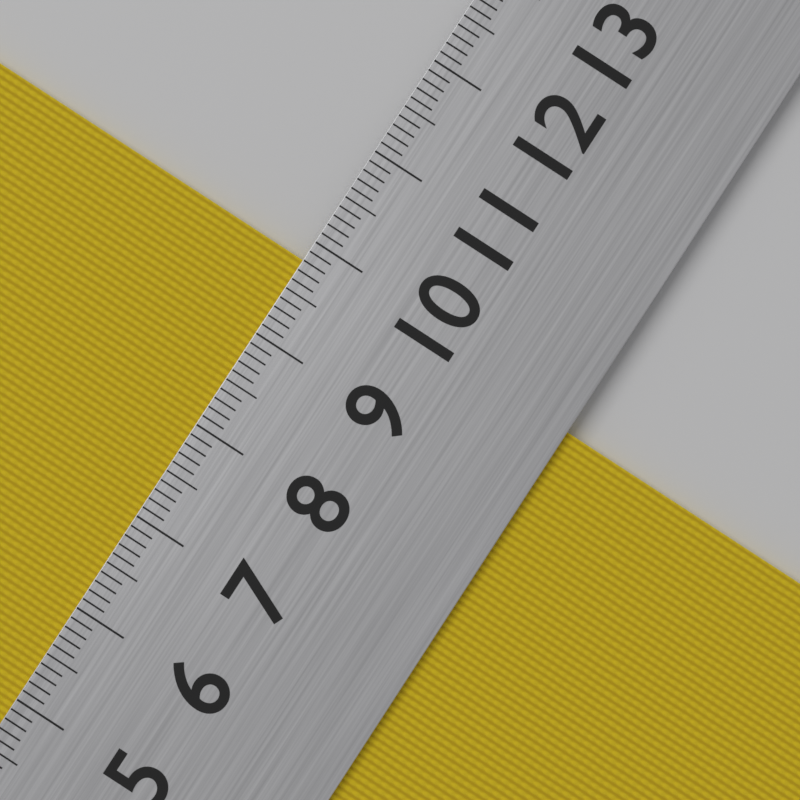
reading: 9.8 cm
